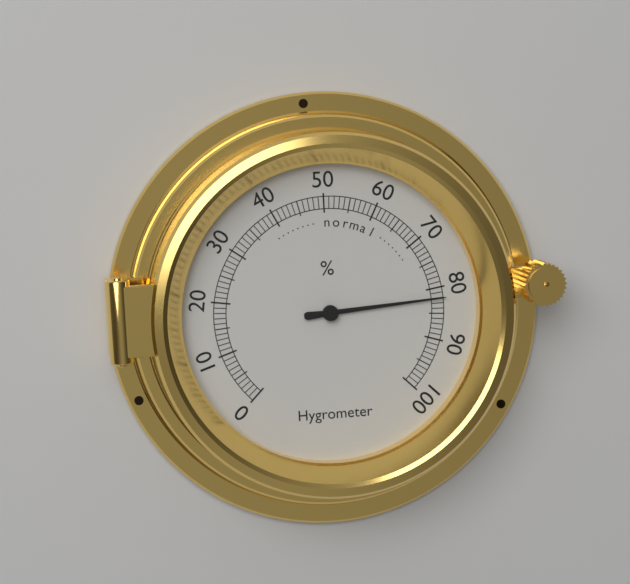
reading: 82 %
